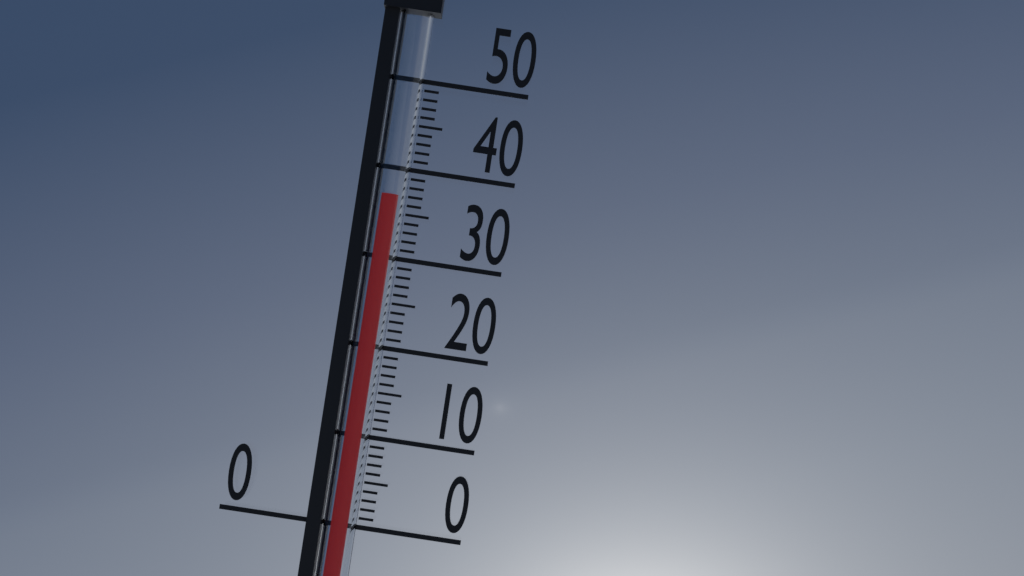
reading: 37 (no unit)
